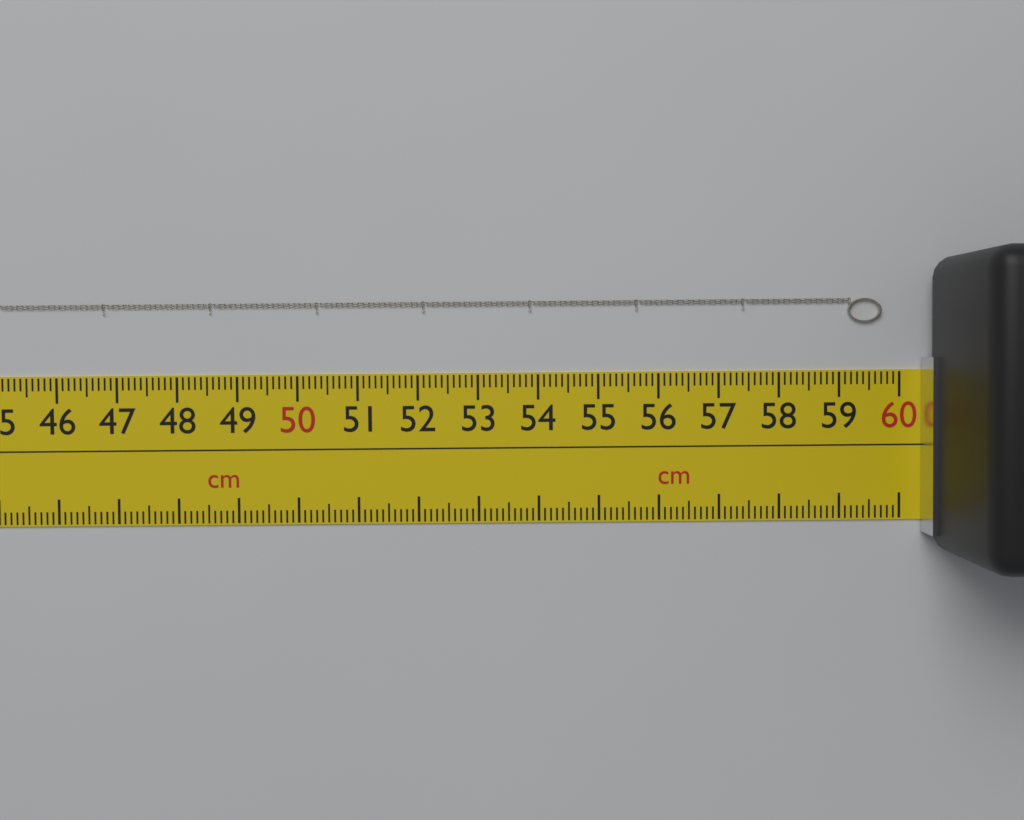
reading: 59.7 cm
